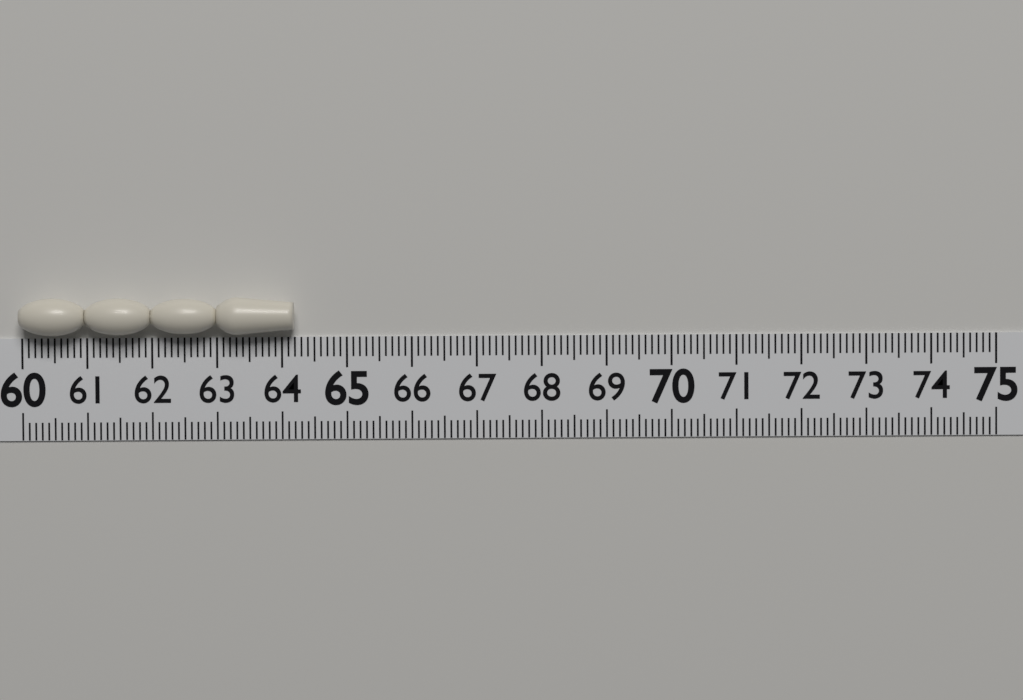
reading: 64.2 (no unit)
